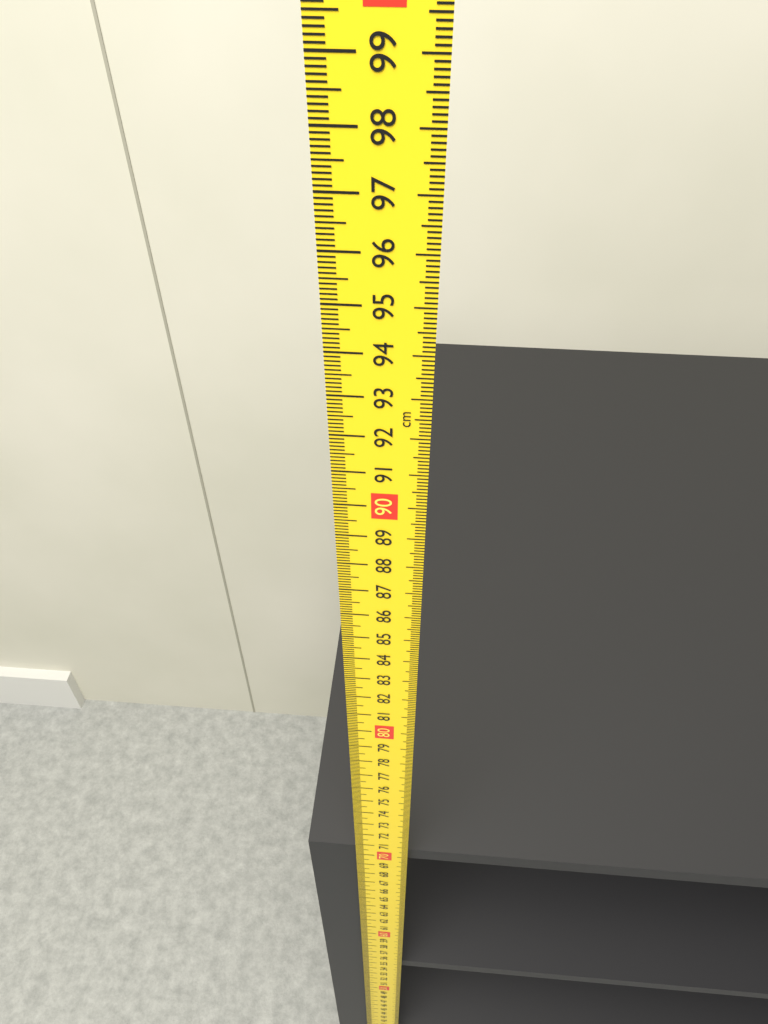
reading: 69.8 cm
